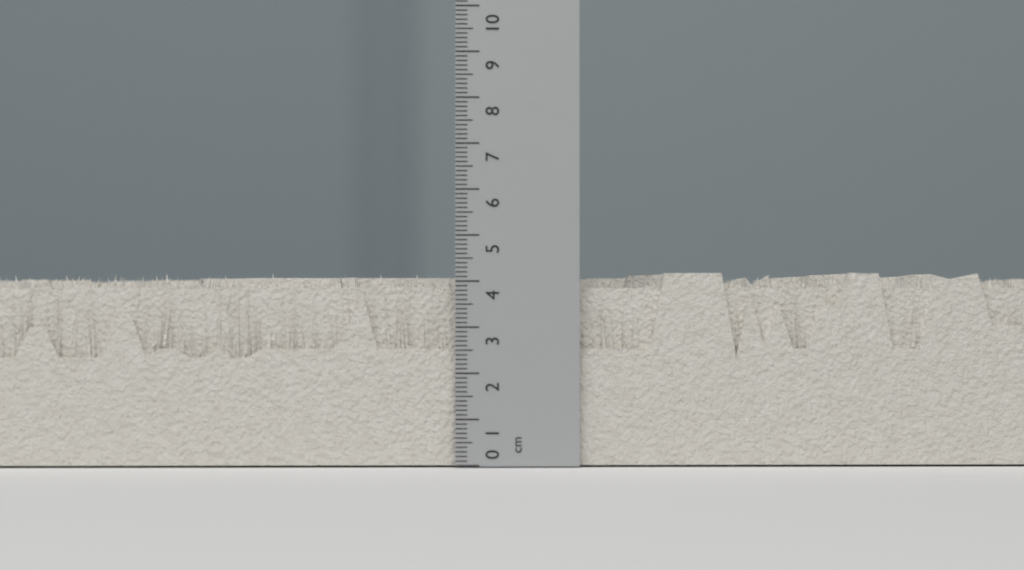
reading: 4.2 cm
